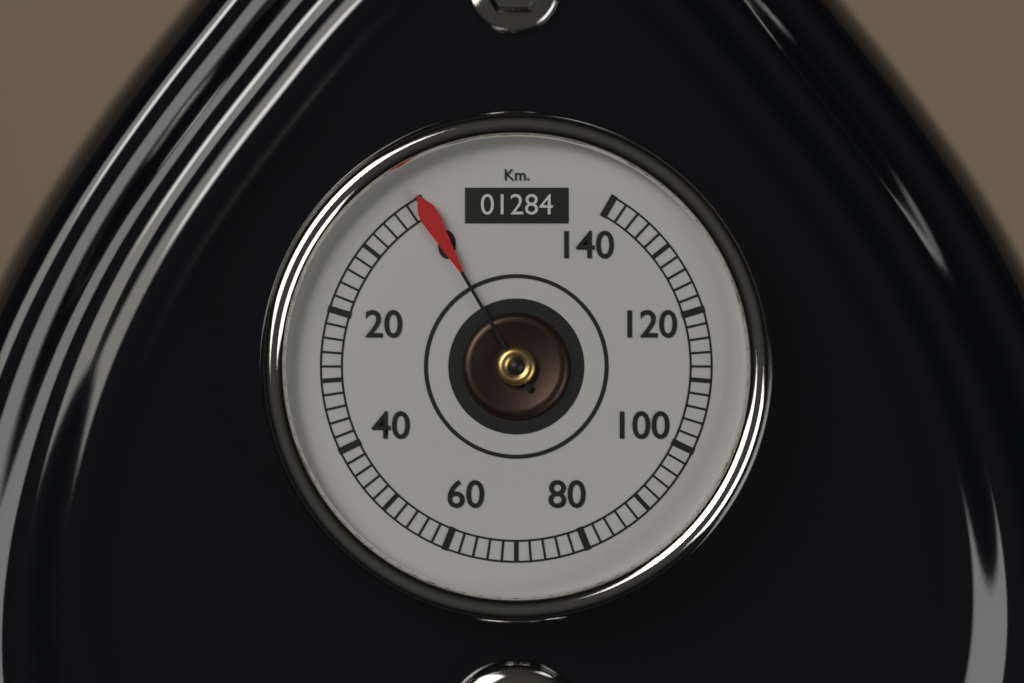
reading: 0 km/h
